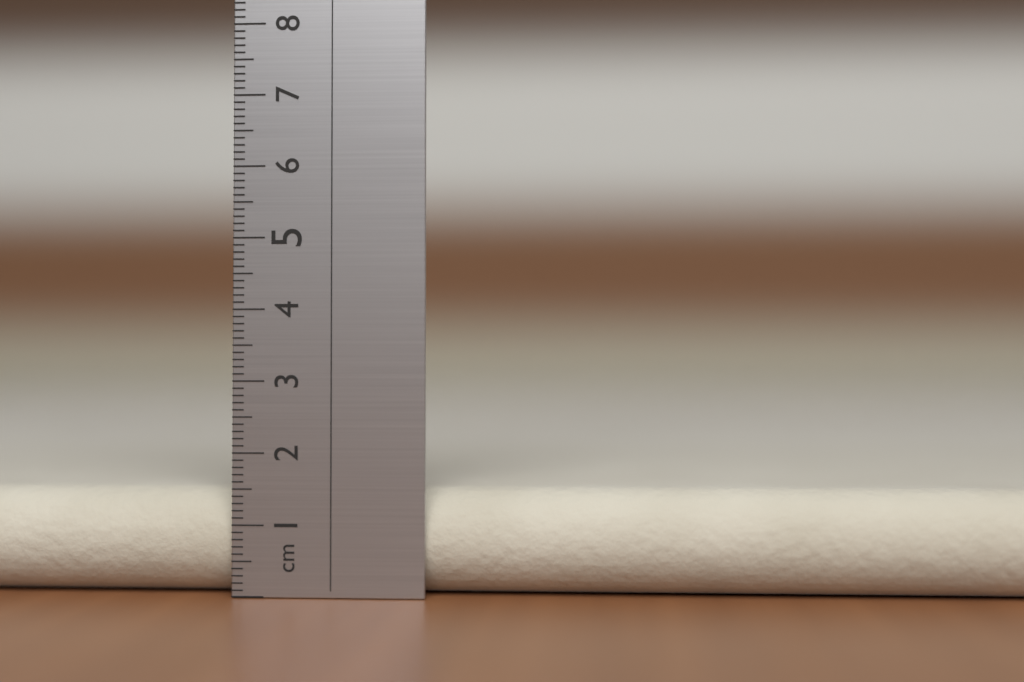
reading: 1.5 cm
